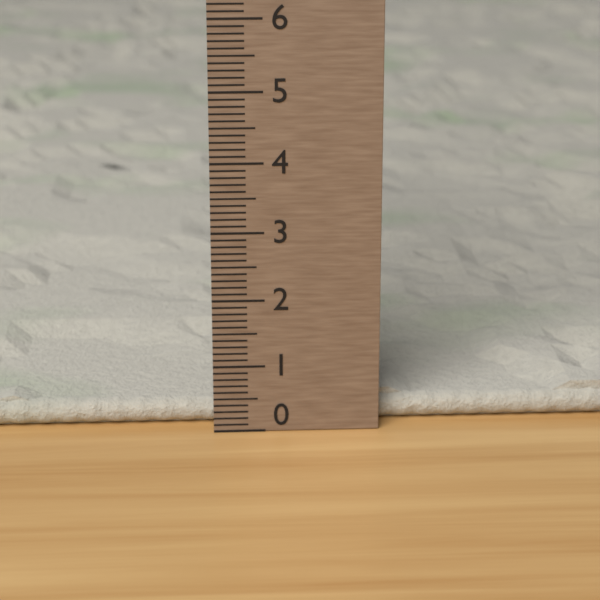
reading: 0.5 (no unit)
